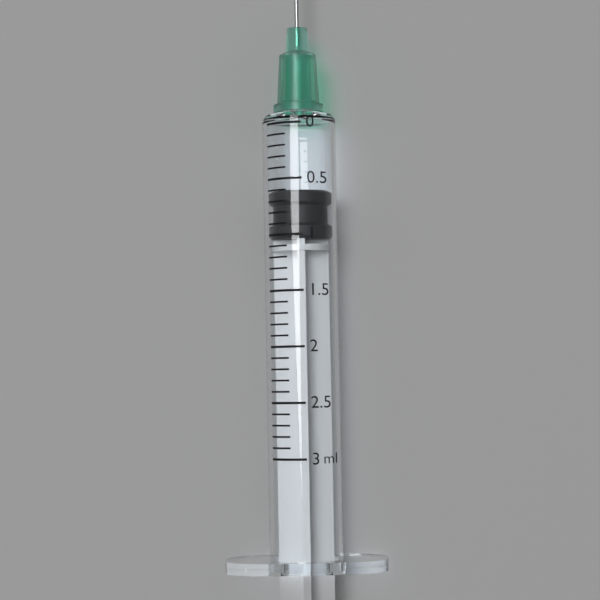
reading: 0.6 ml
